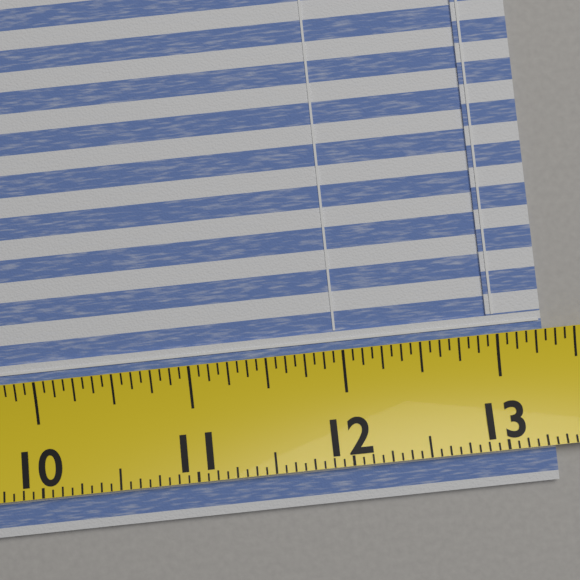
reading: 13.3125 (no unit)
